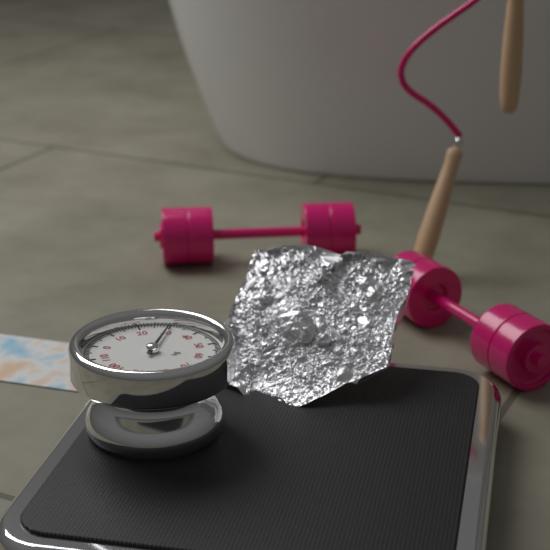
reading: 30 kg
